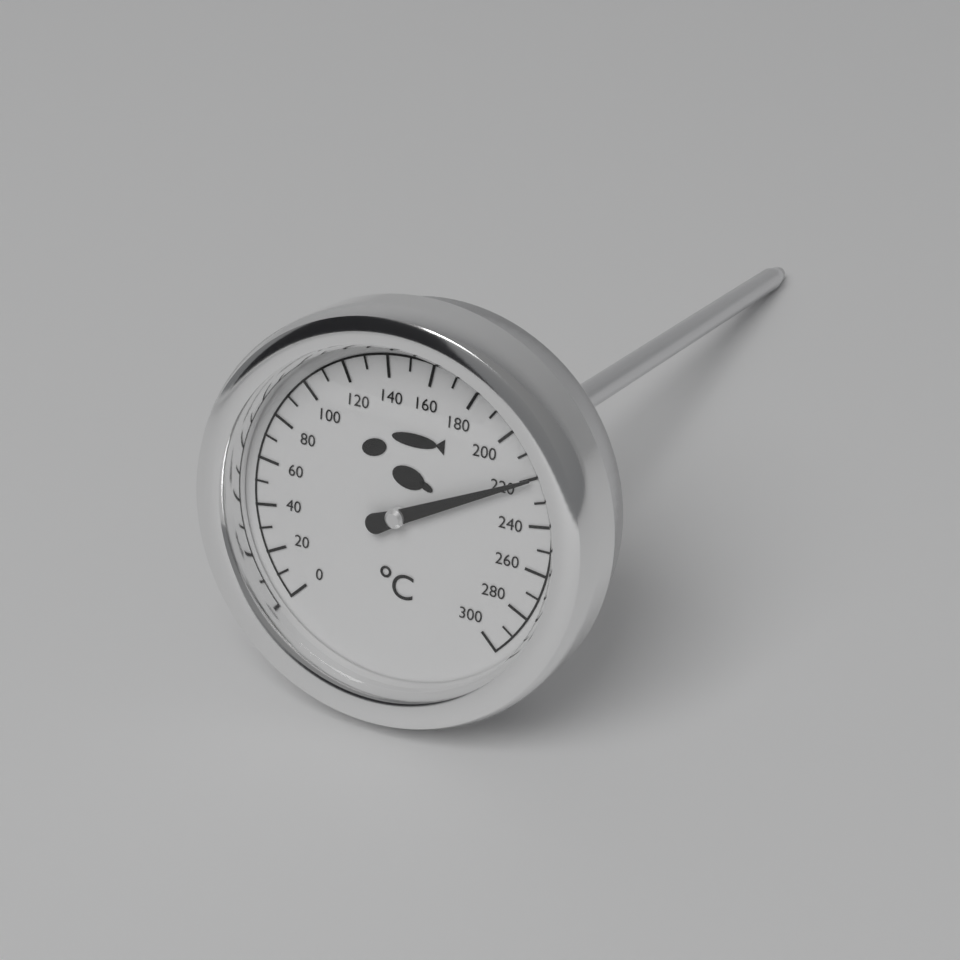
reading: 220 °C
